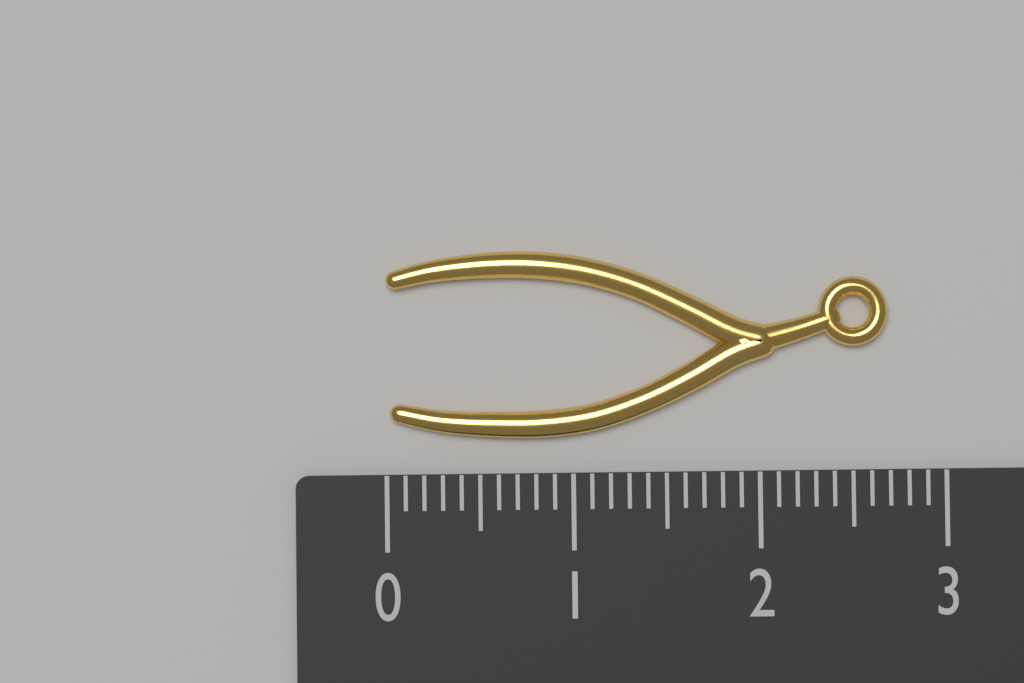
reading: 2.7 (no unit)
